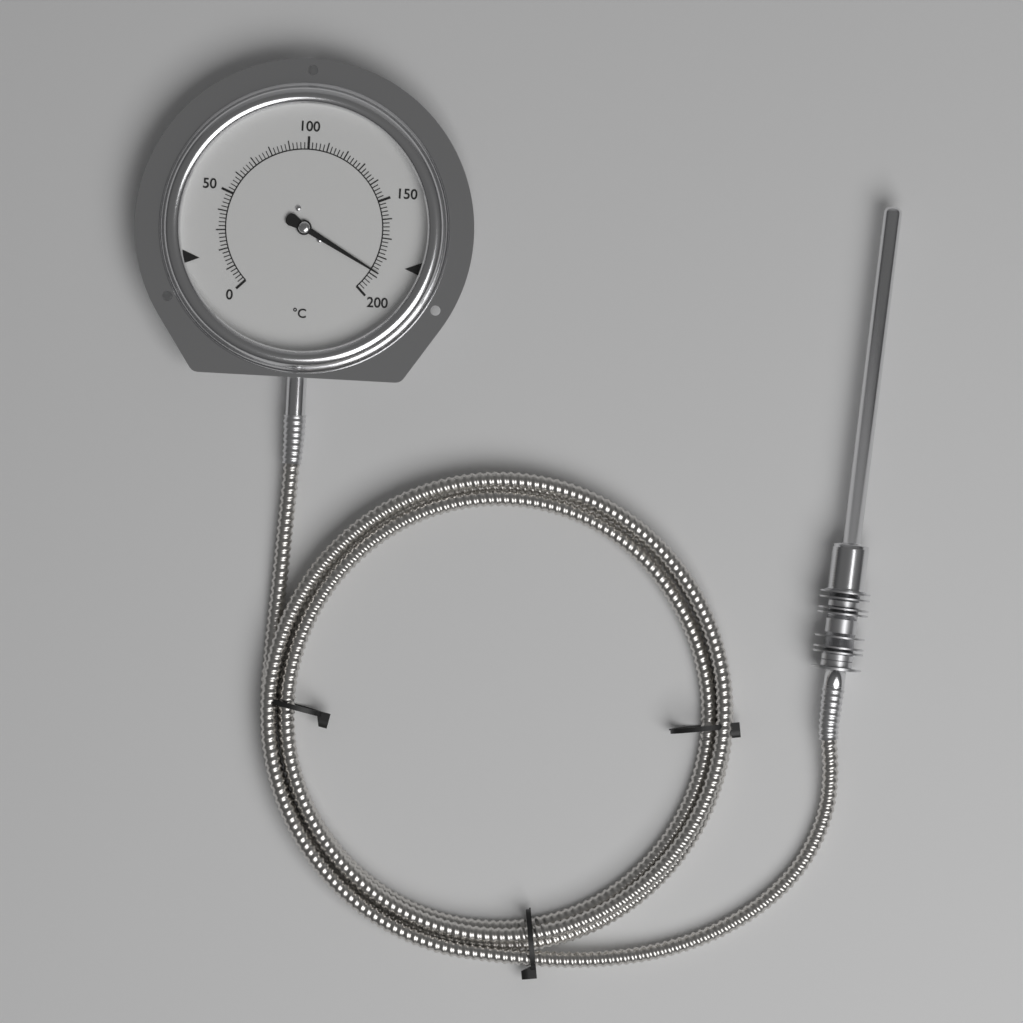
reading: 188 °C
